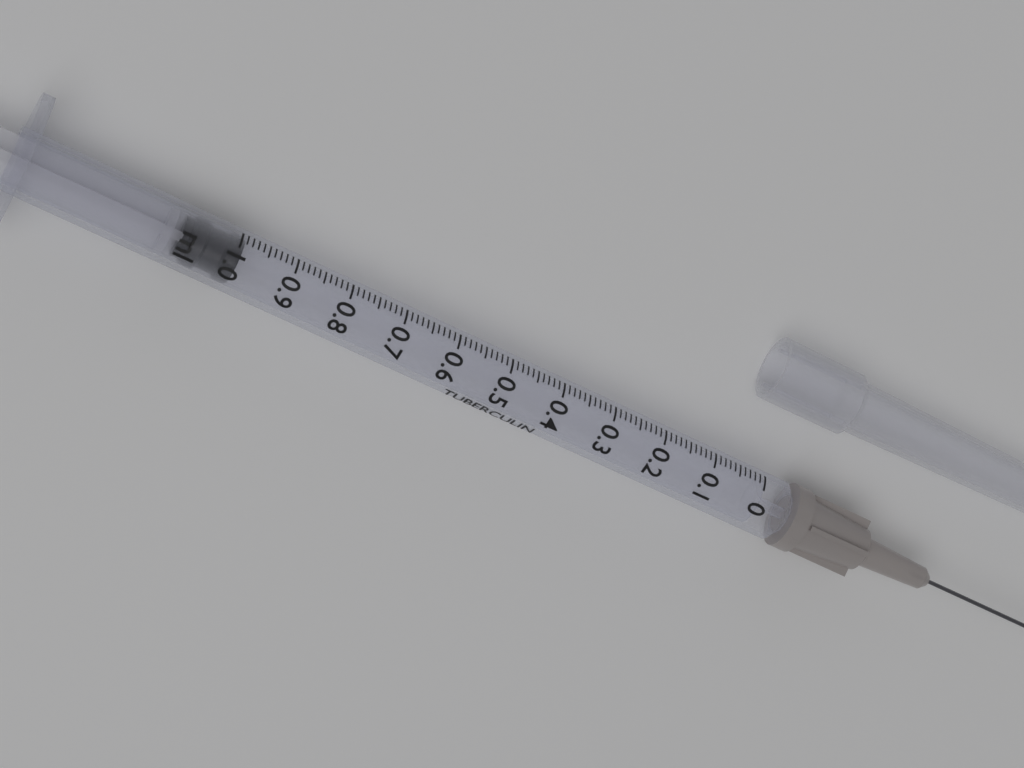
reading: 0.99 ml
